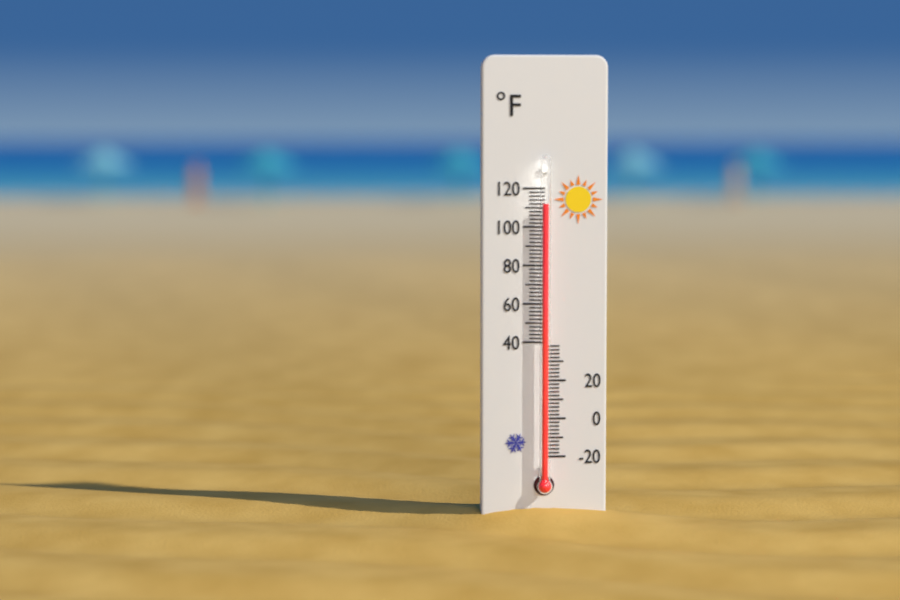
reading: 112 °F
